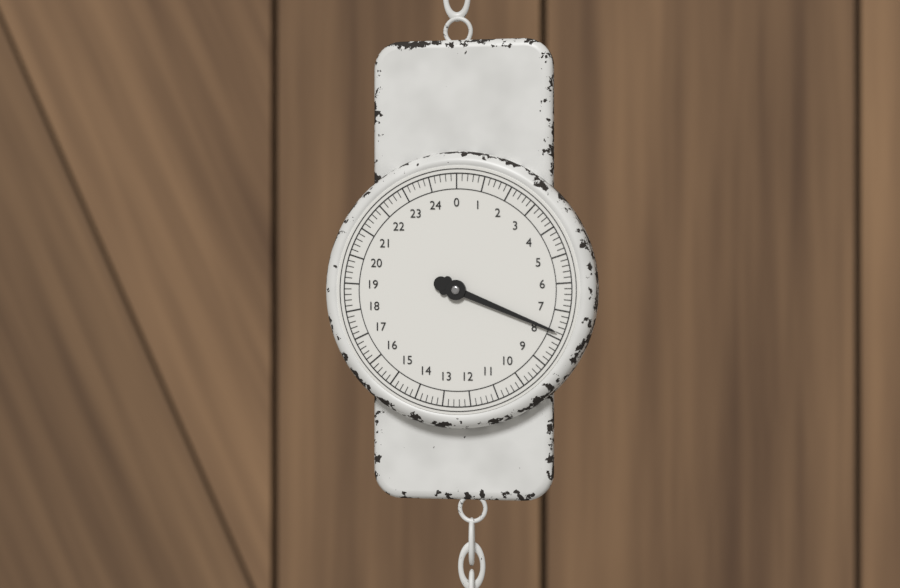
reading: 7.8 (no unit)
